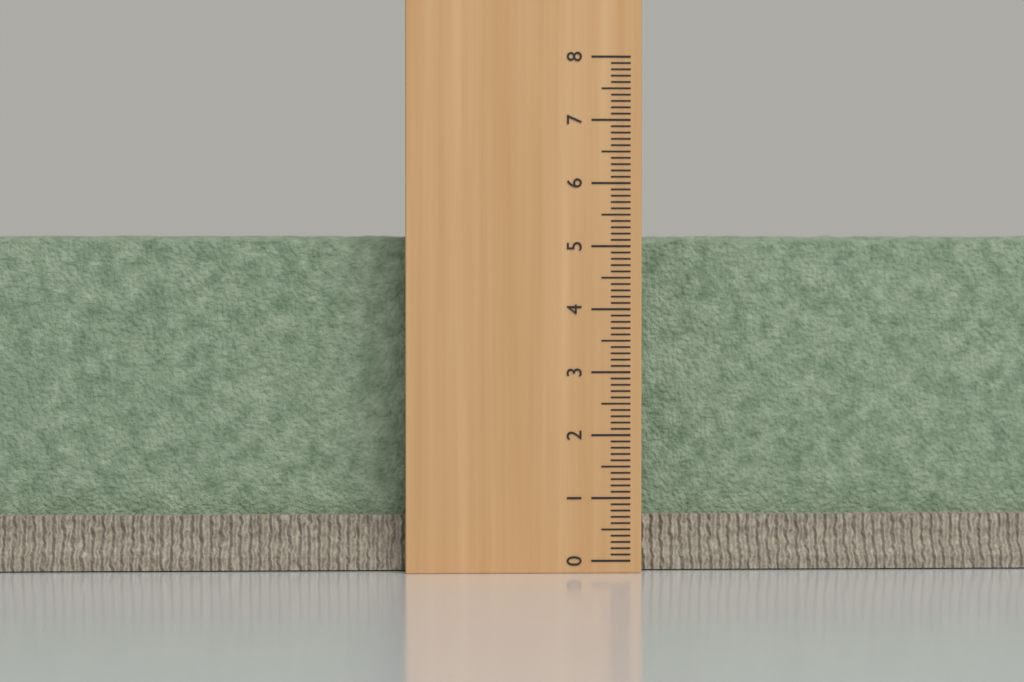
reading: 5.2 (no unit)
